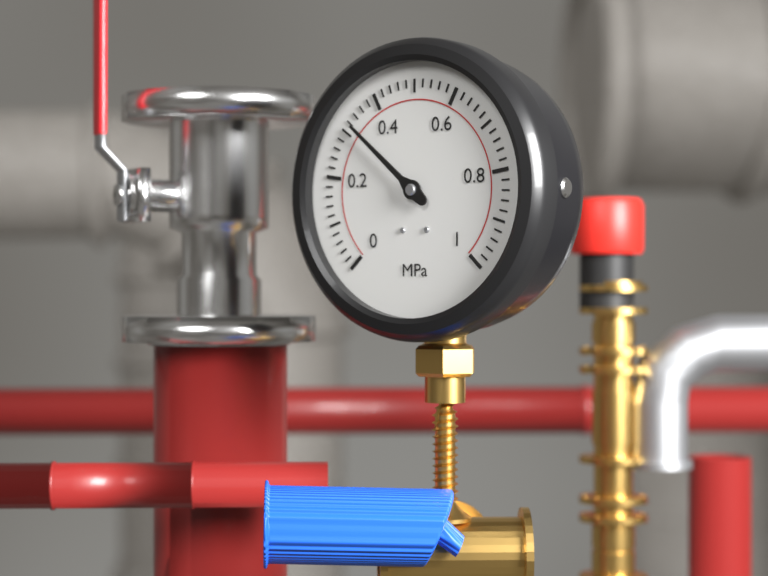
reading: 0.32 MPa
